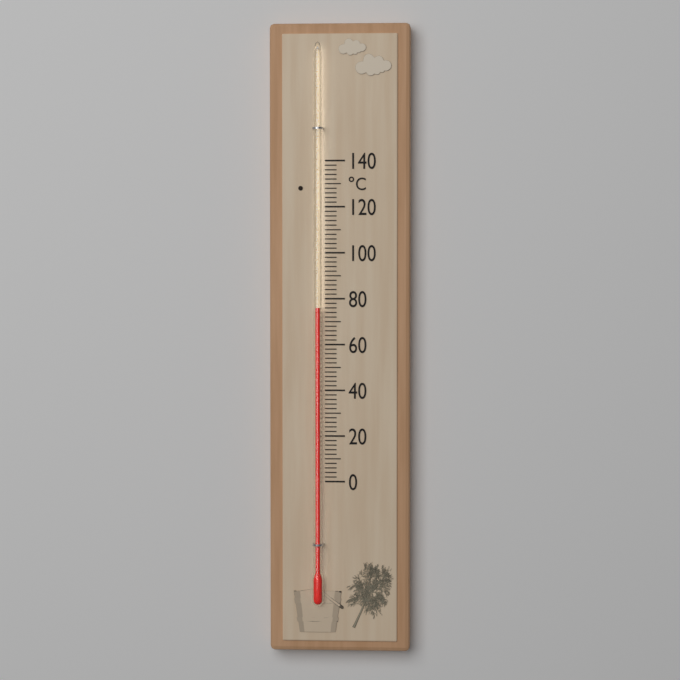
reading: 76 °C
